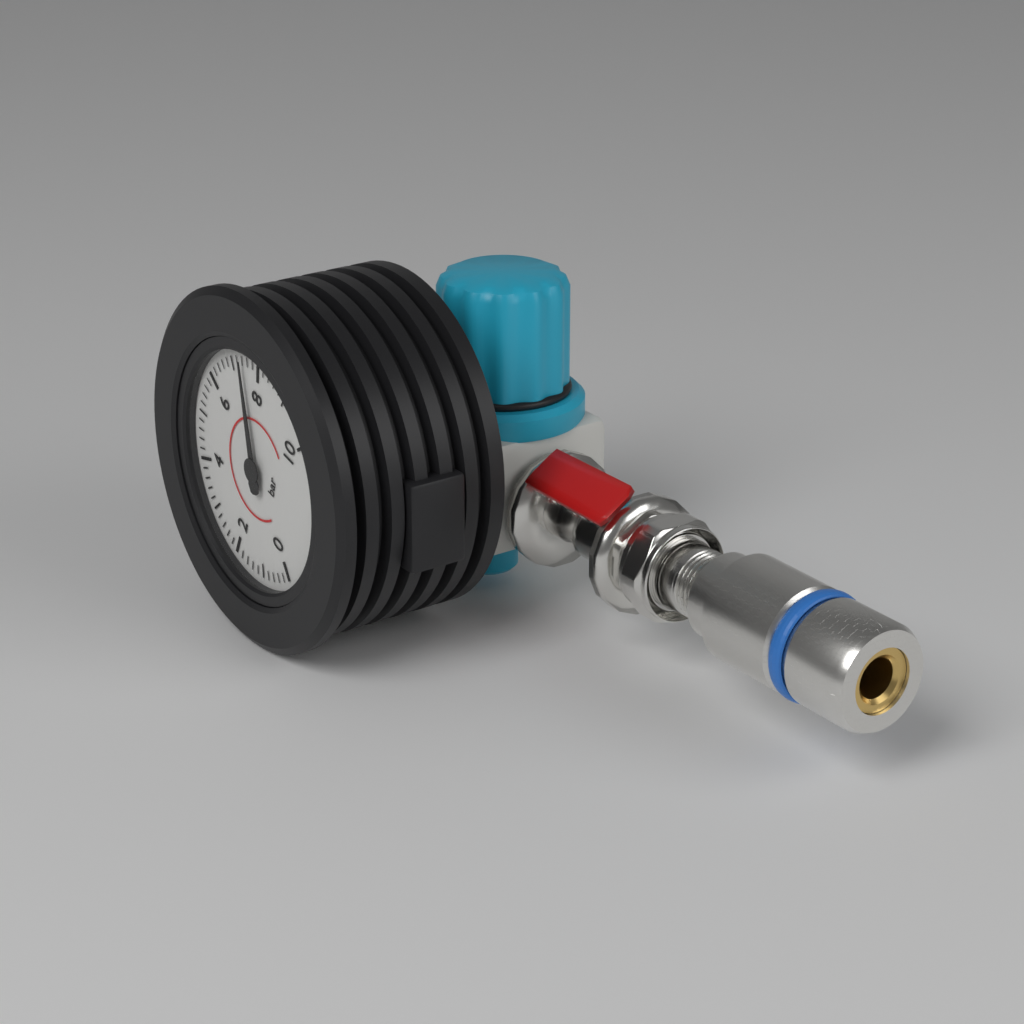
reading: 7.4 bar
